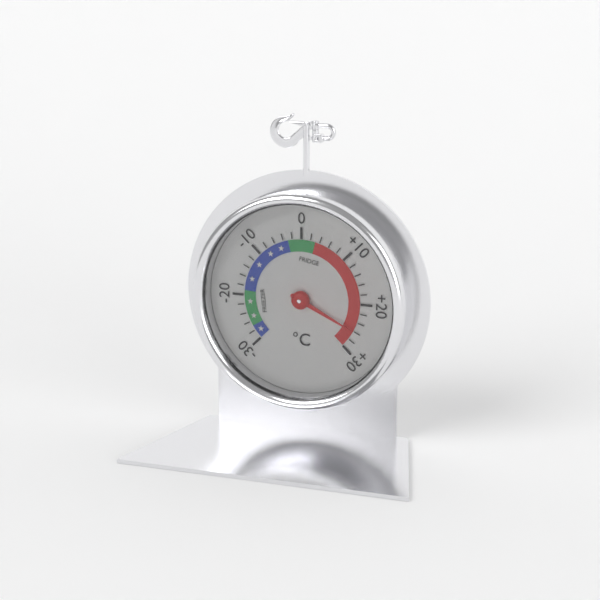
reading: 26 °C
